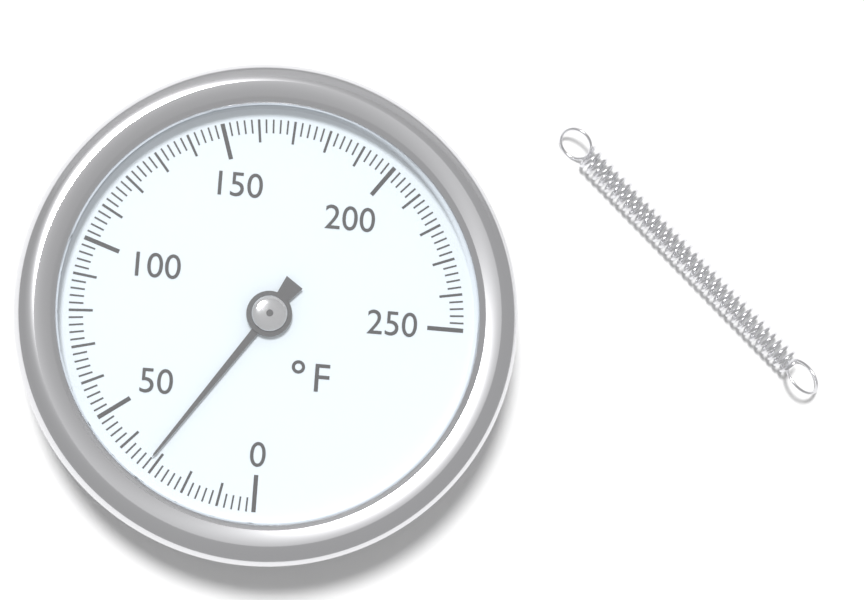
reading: 32 °F
